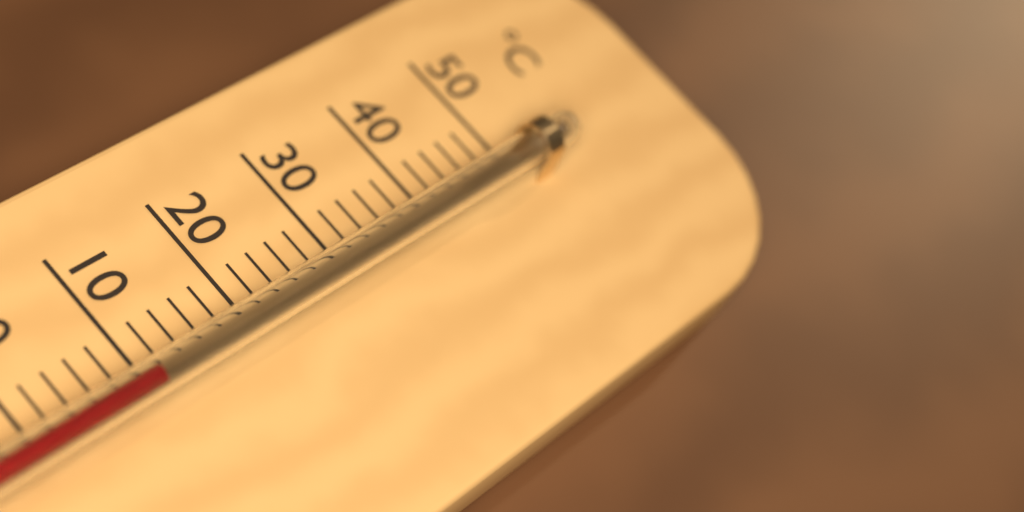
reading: 10 °C
